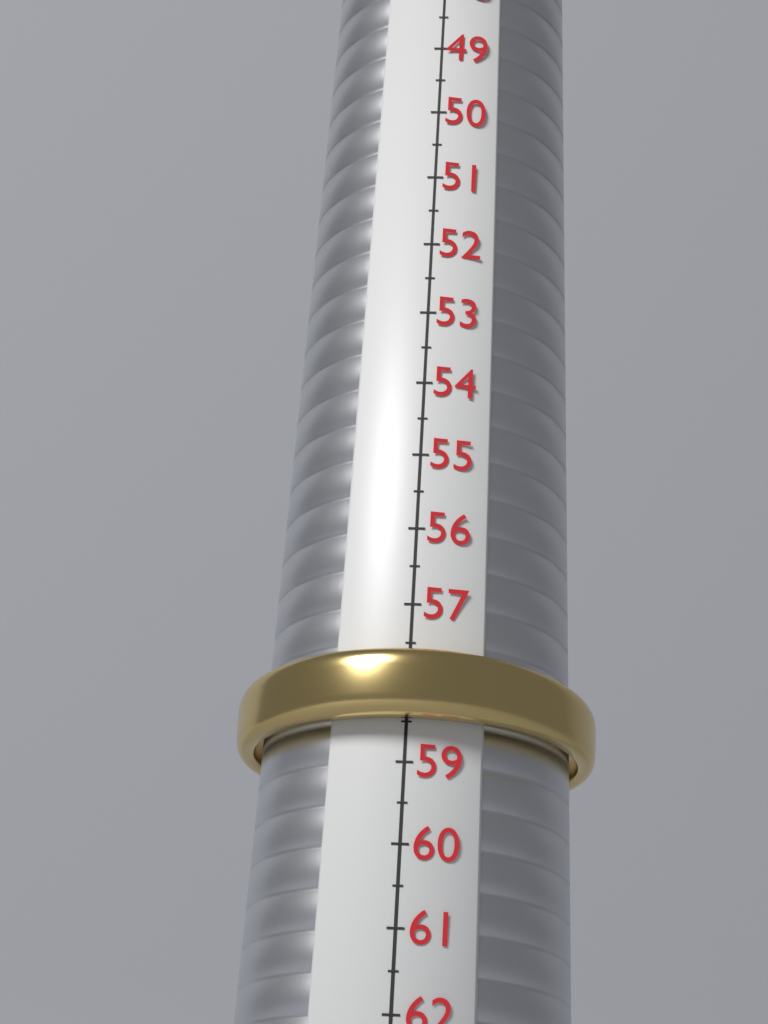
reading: 58.5 (no unit)
